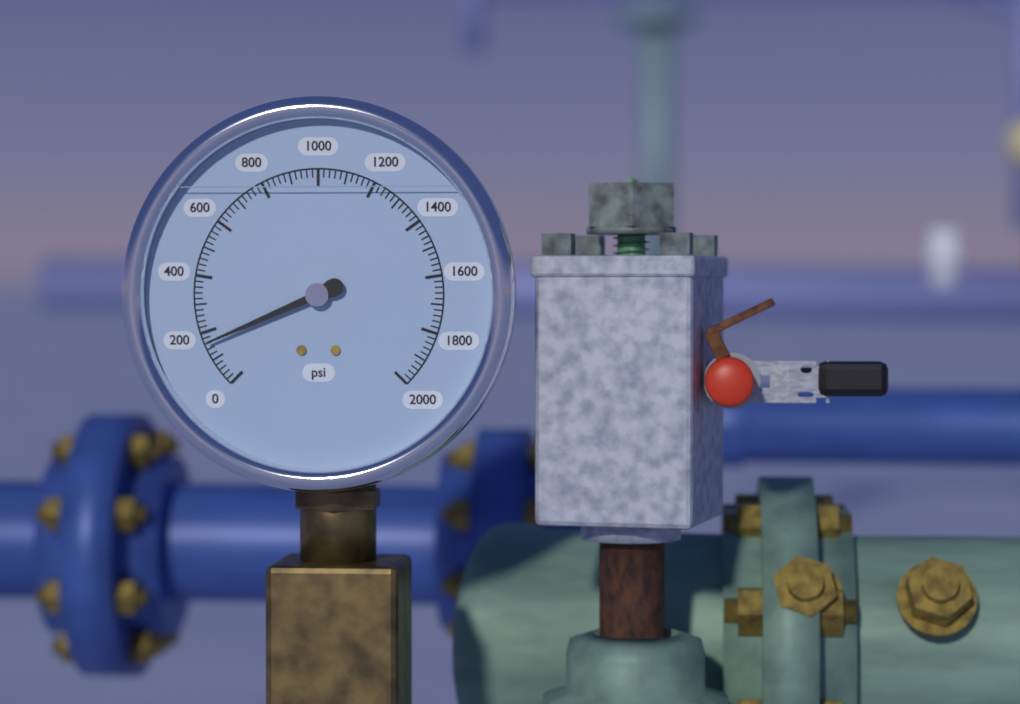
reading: 160 psi
